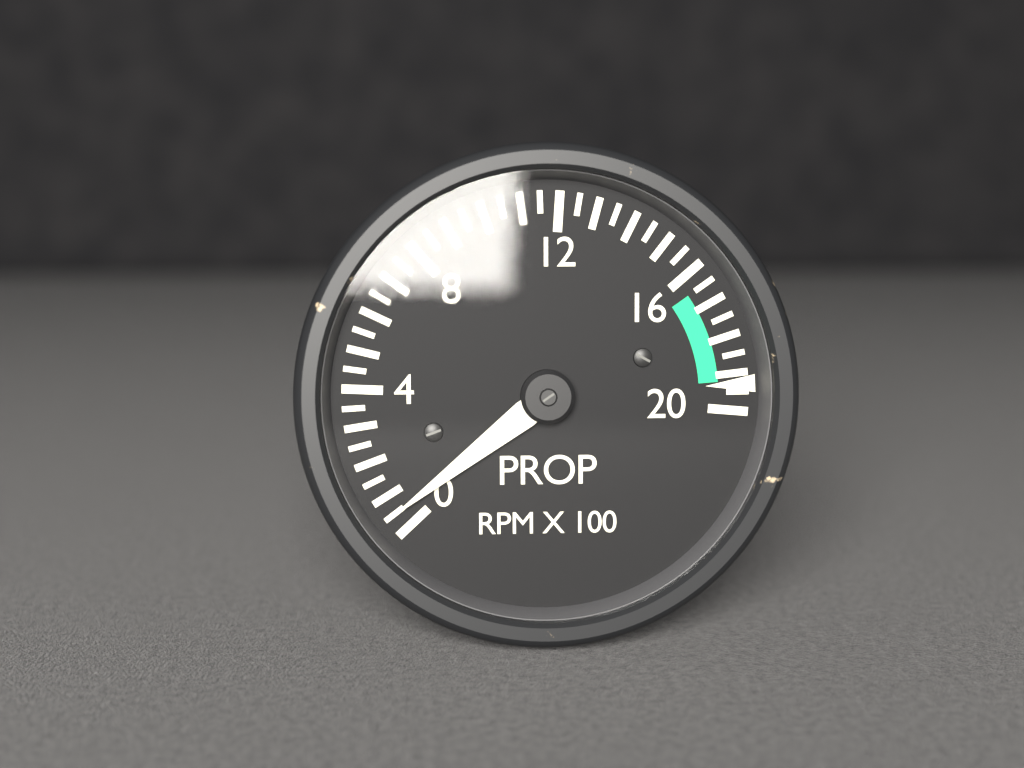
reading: 0.5 RPM X 100
